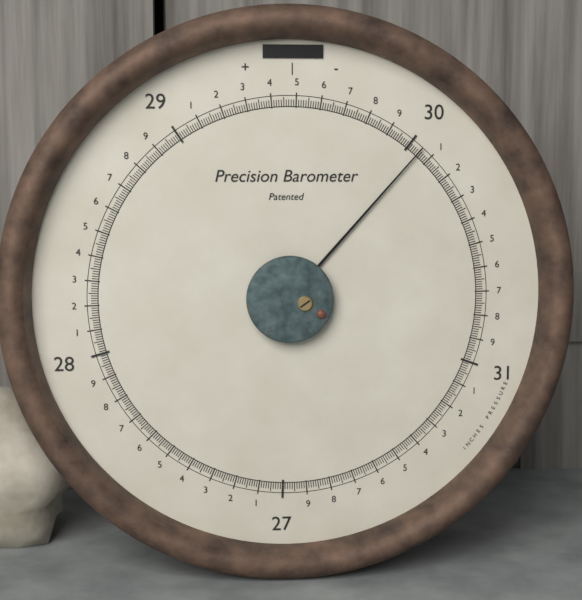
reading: 30.05 inHg
